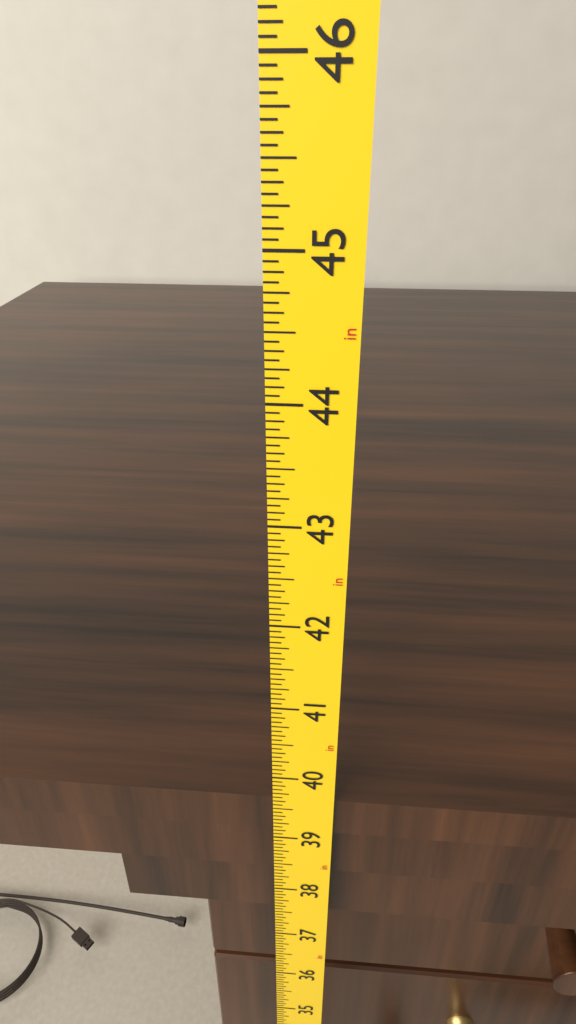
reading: 39.6250 in
